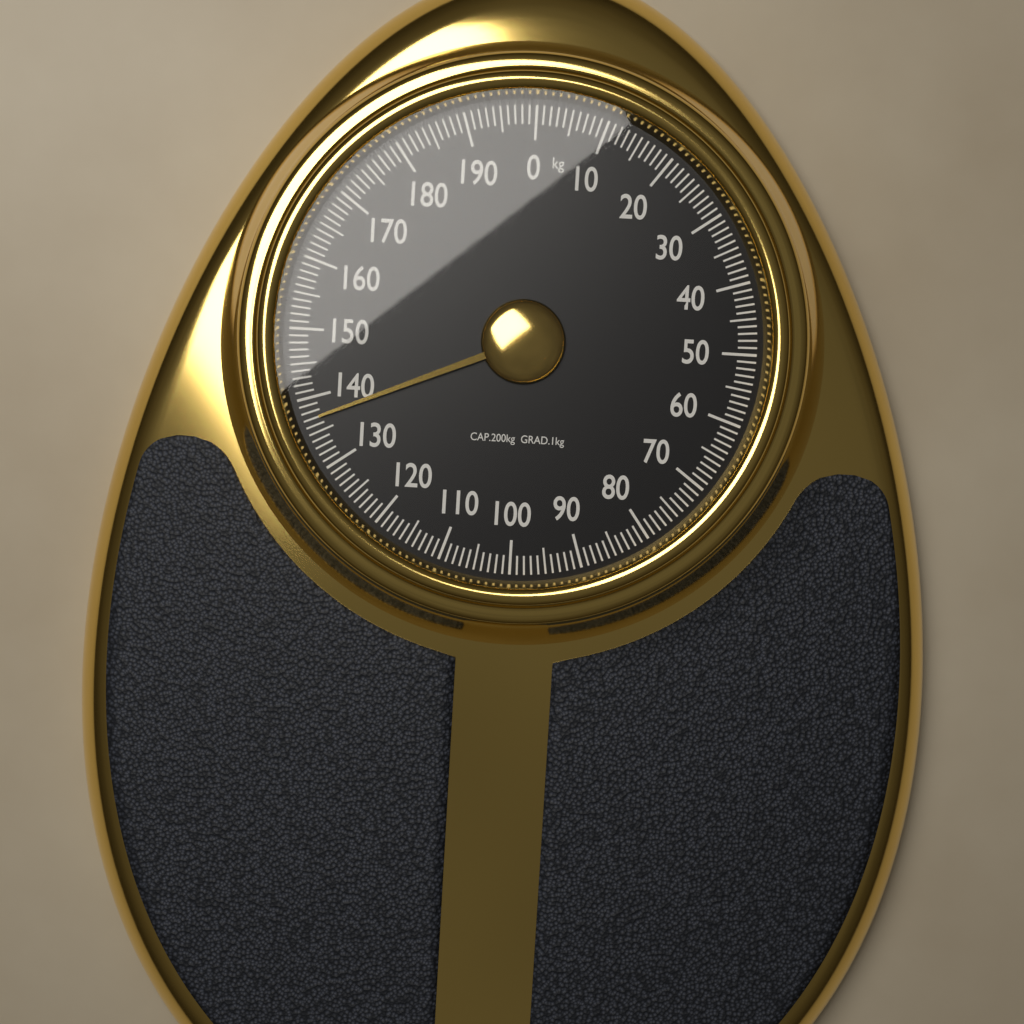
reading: 137 kg
